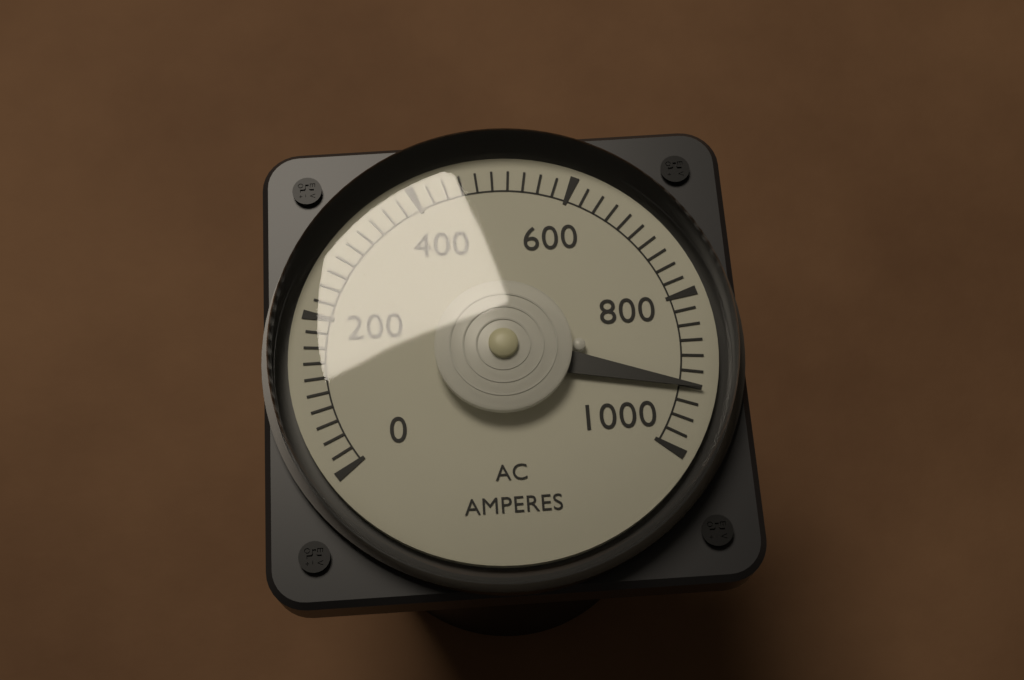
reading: 920 A
